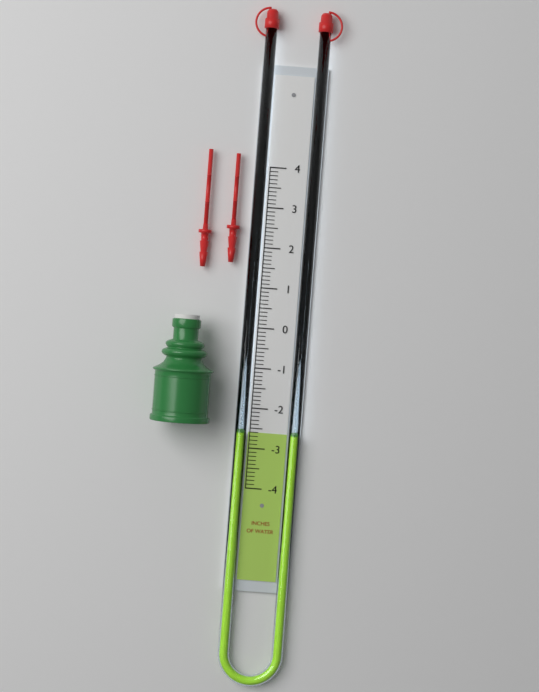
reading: -2.6 in
